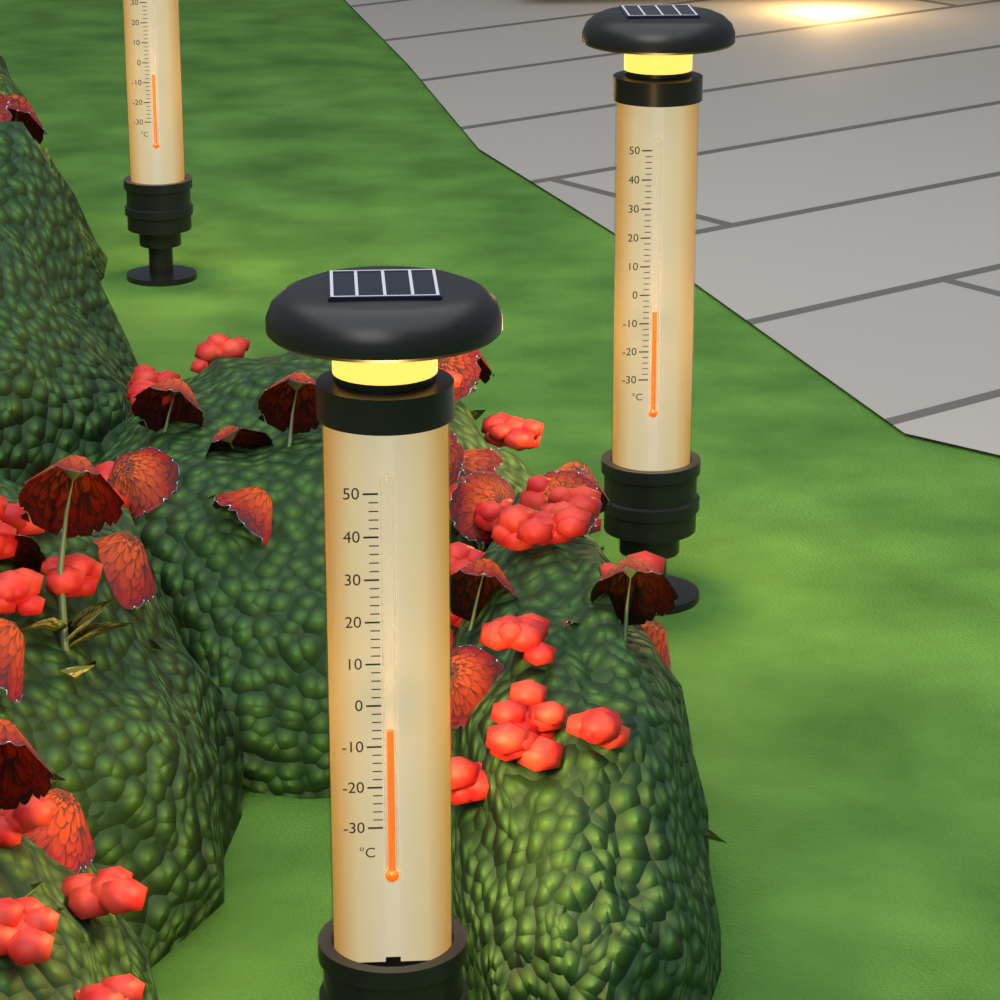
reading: -6 °C
